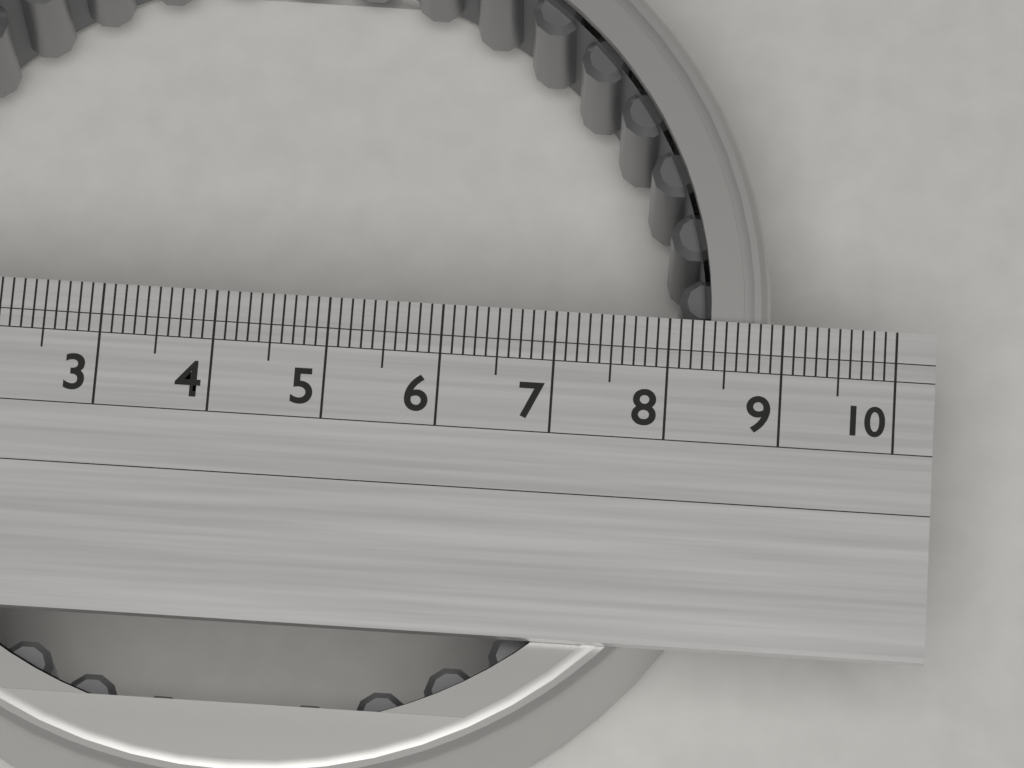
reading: 8.9 (no unit)
